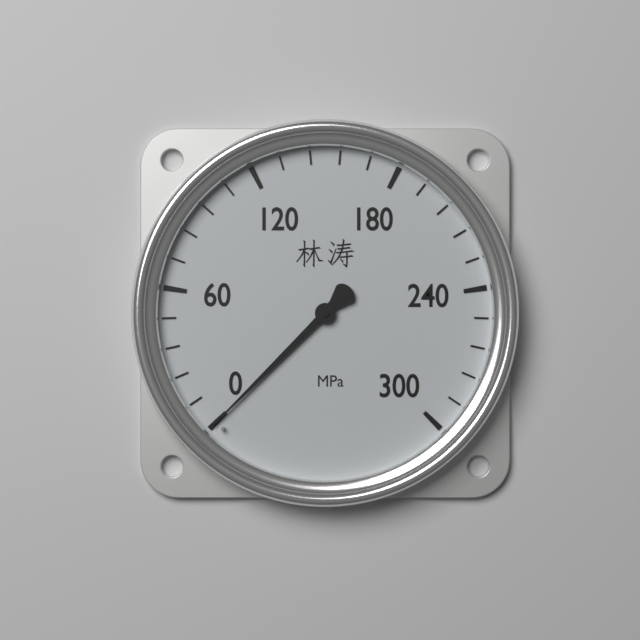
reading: 0 MPa
